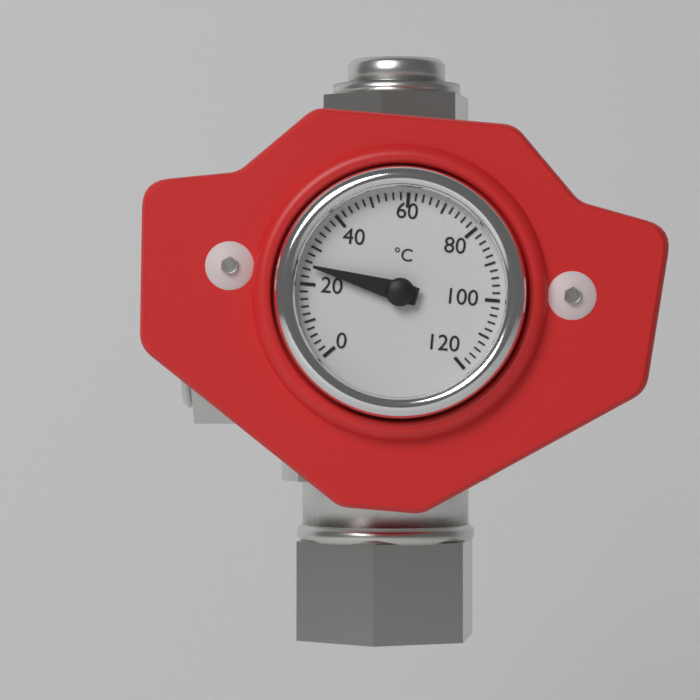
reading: 25 °C
